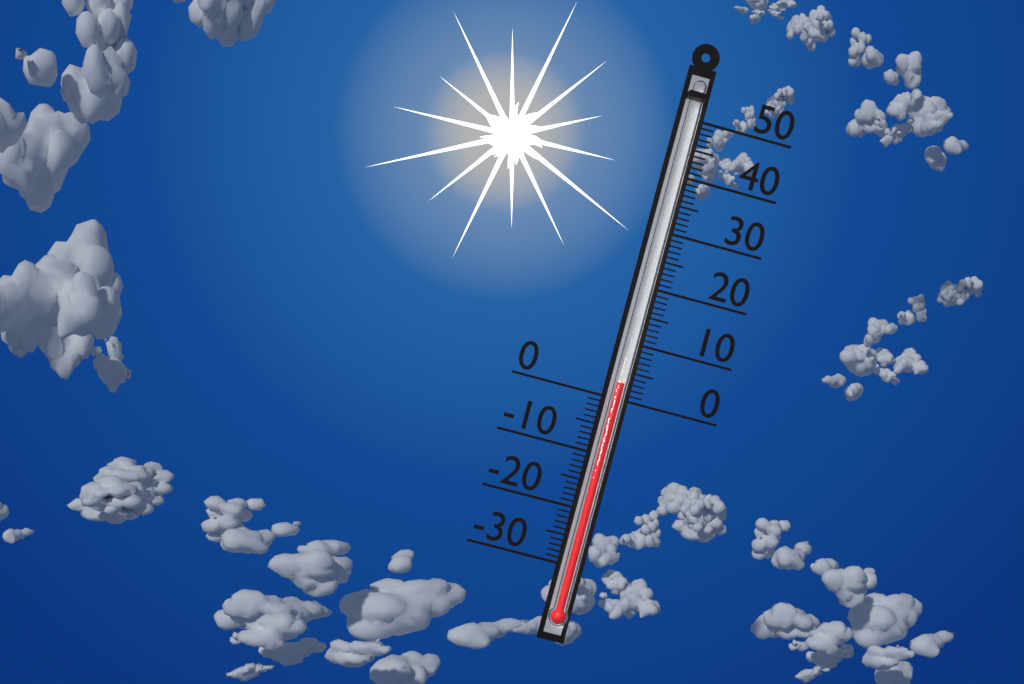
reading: 3 (no unit)
